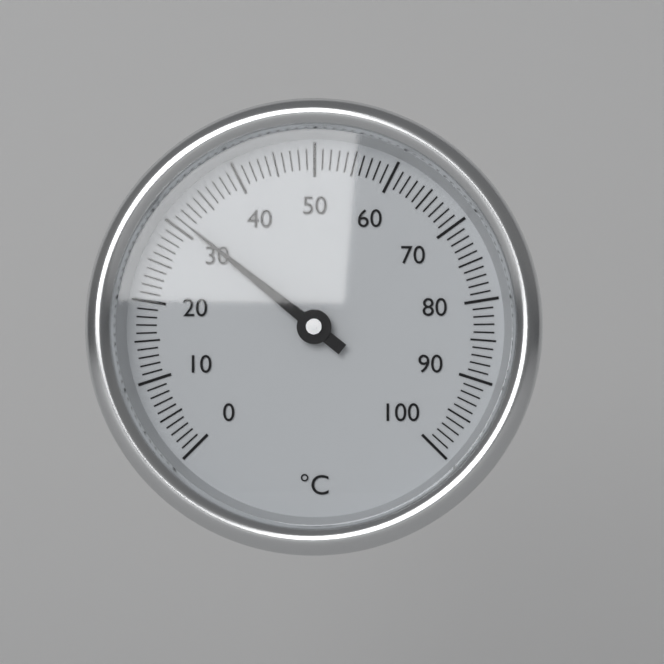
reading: 31 °C
